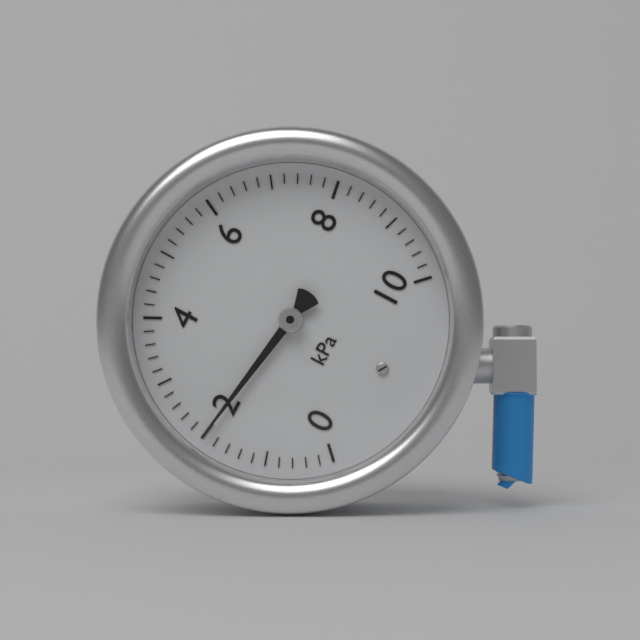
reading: 2.0 kPa
